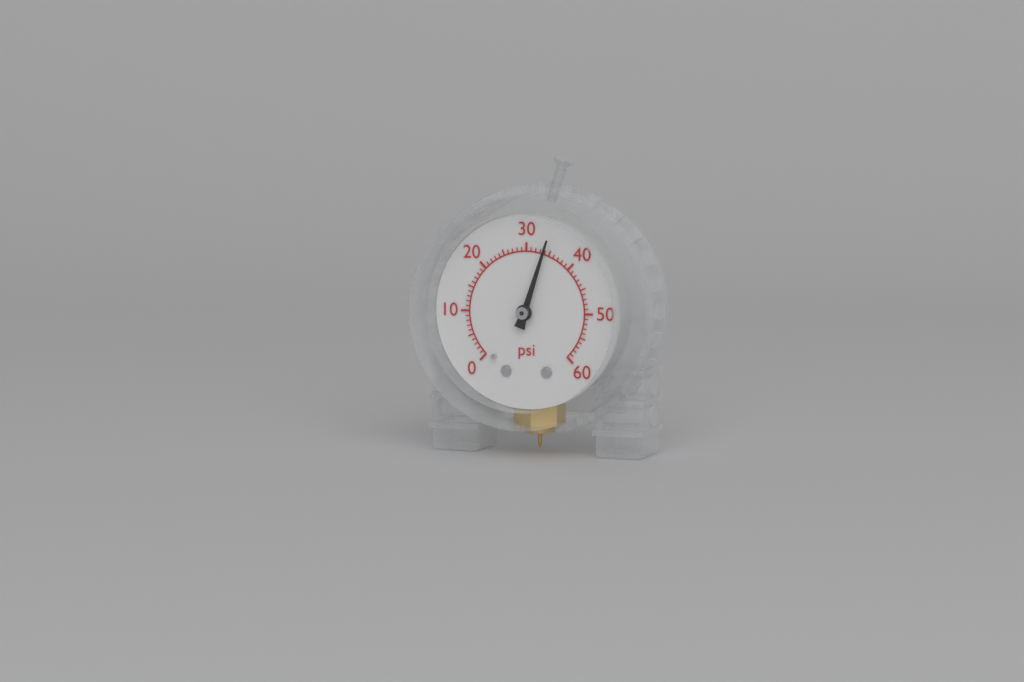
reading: 34 psi
